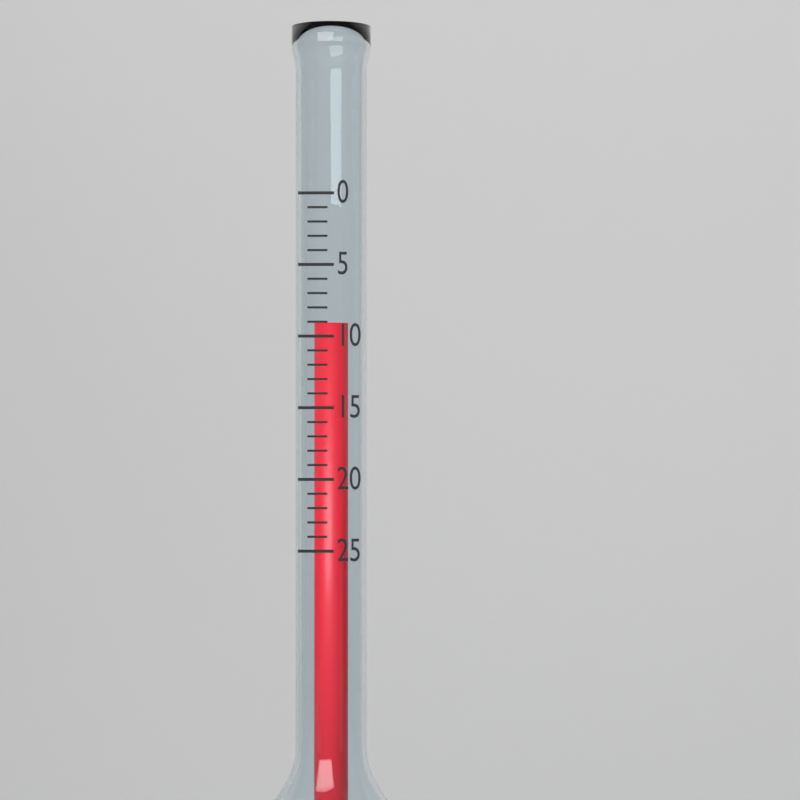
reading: 9 (no unit)
